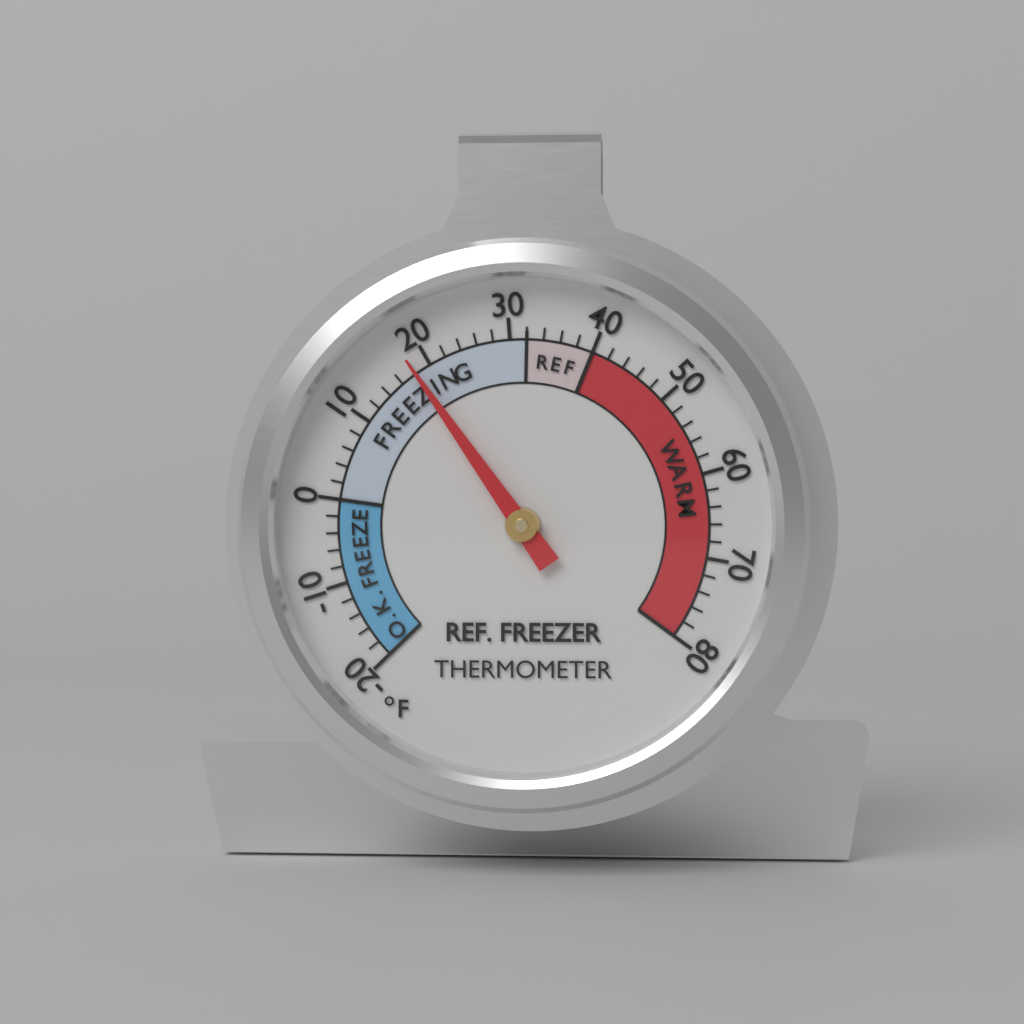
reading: 18 °F
